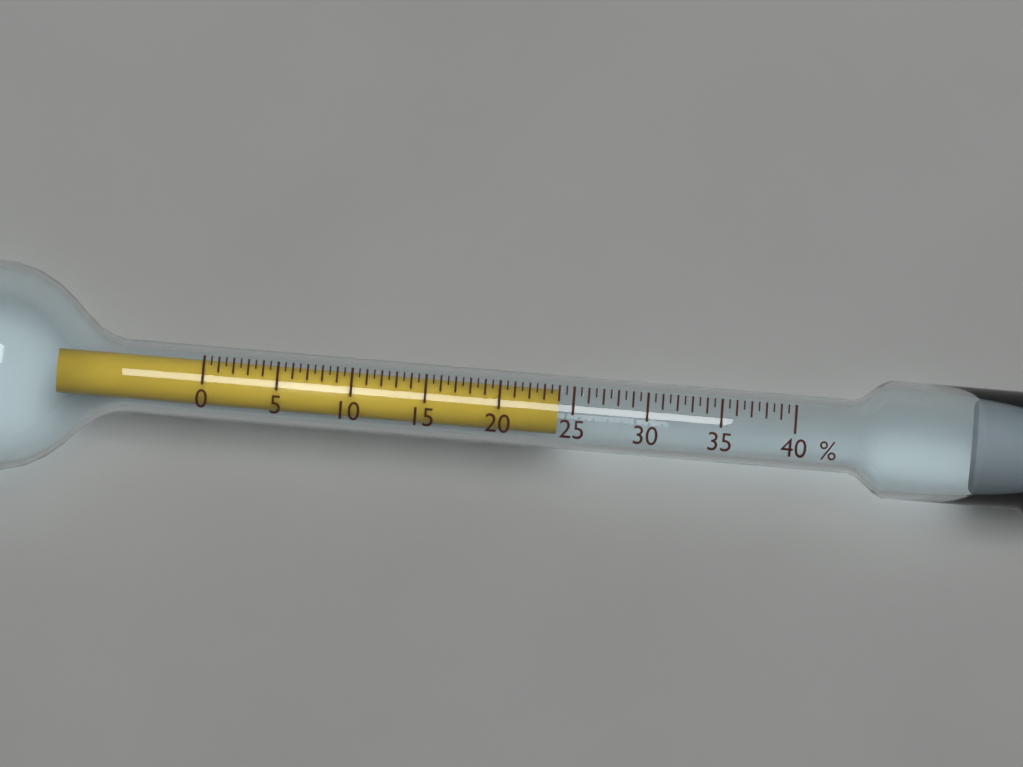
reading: 24.0 %
